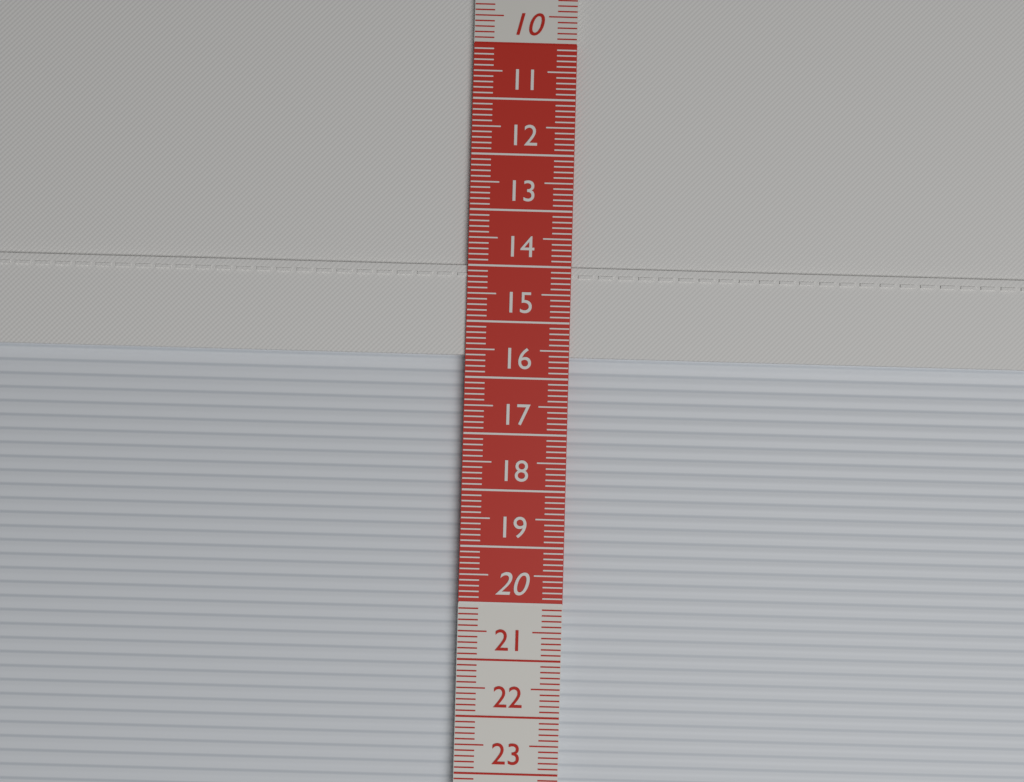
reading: 15.6 cm
